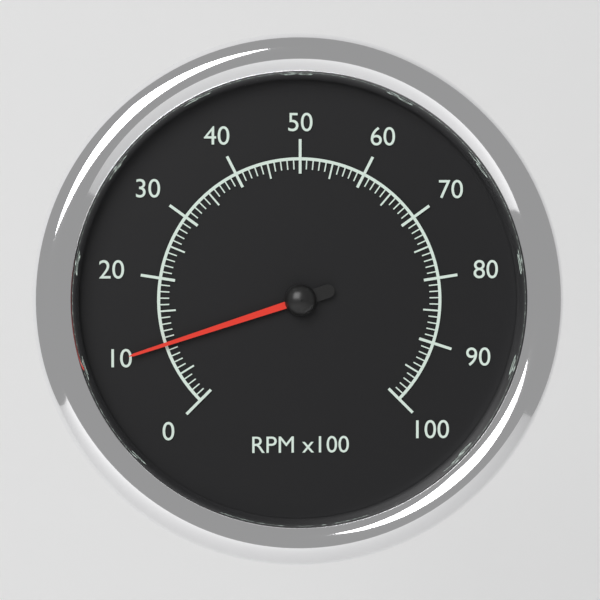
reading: 10 RPM x100
